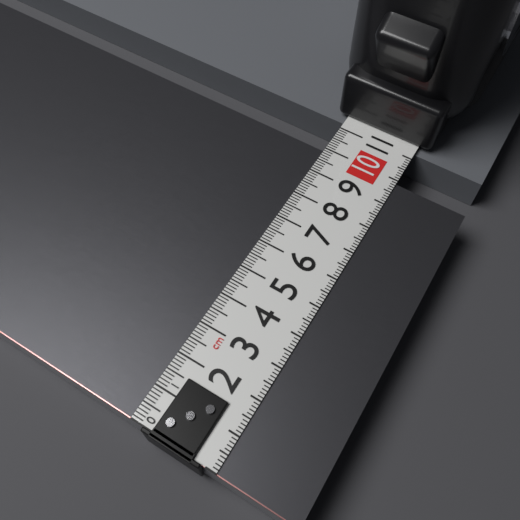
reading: 9.9 cm
